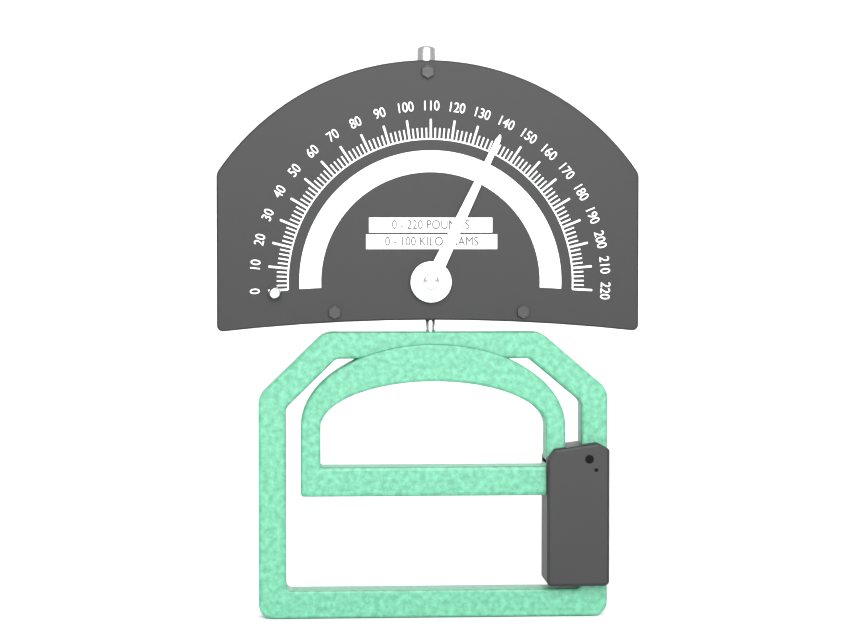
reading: 140 lb
